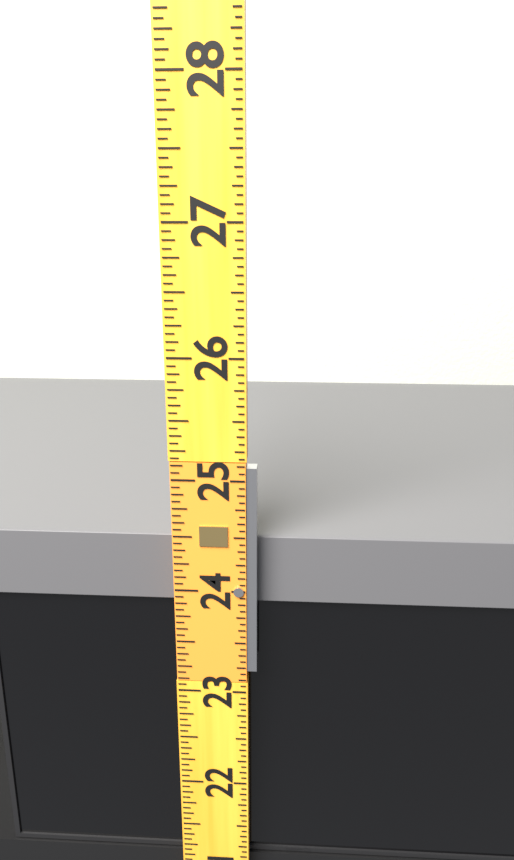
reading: 24.4375 (no unit)
